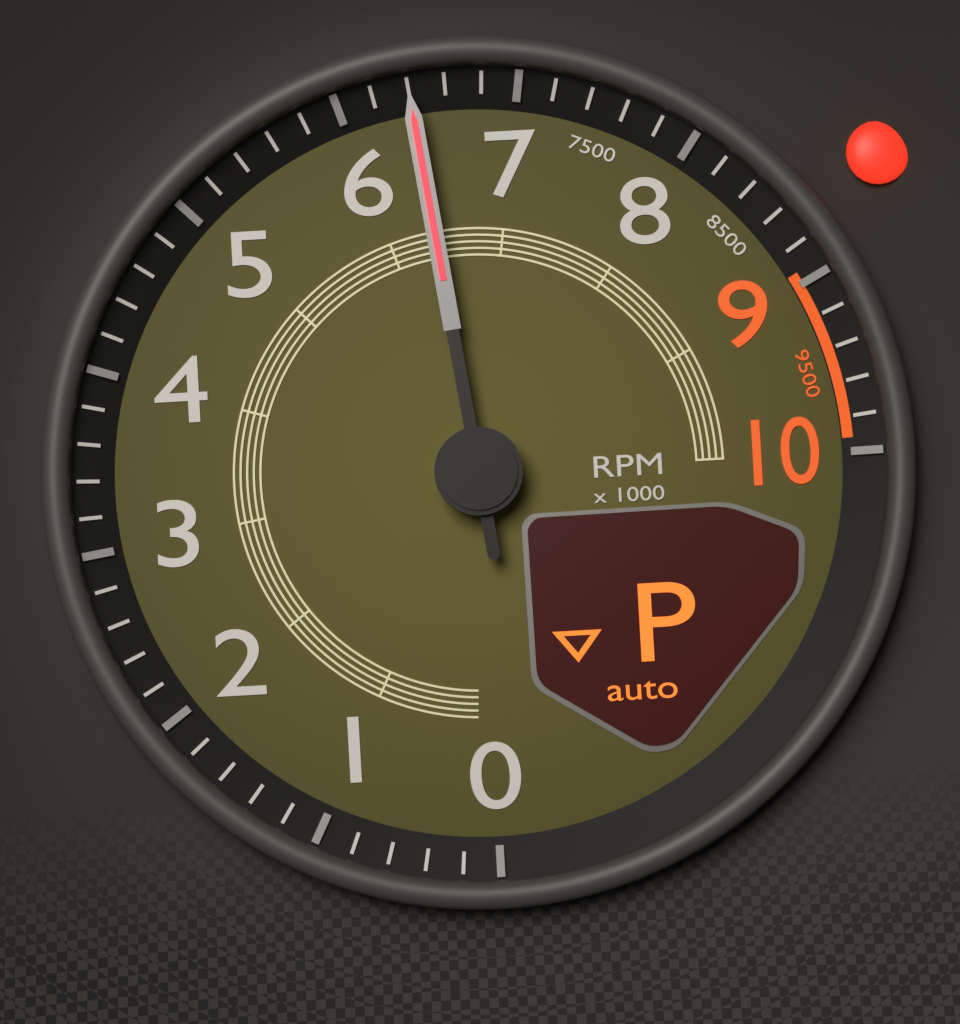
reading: 6400 RPM
